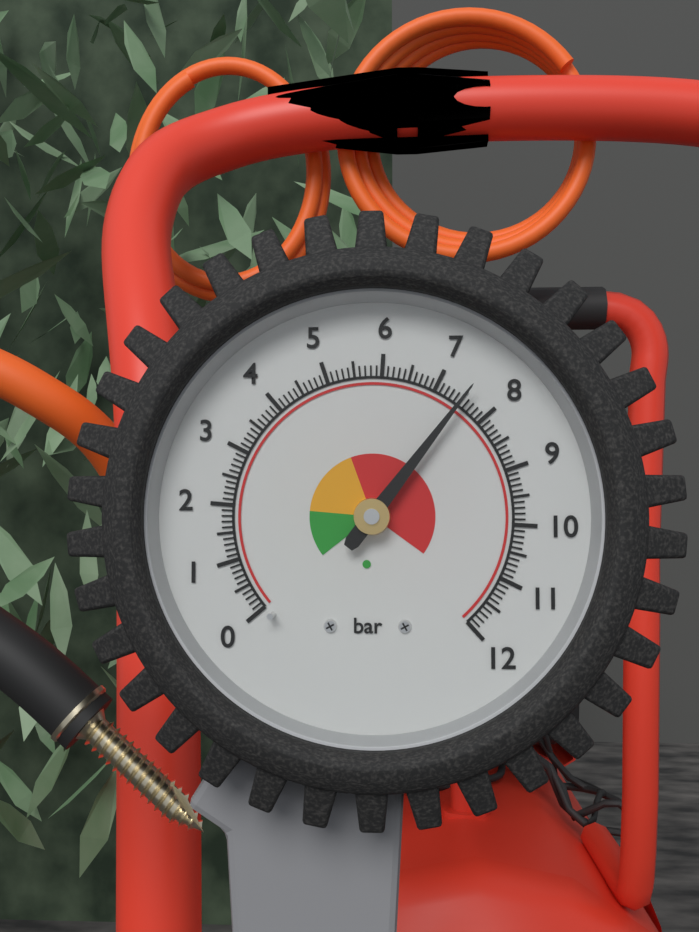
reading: 7.5 bar
